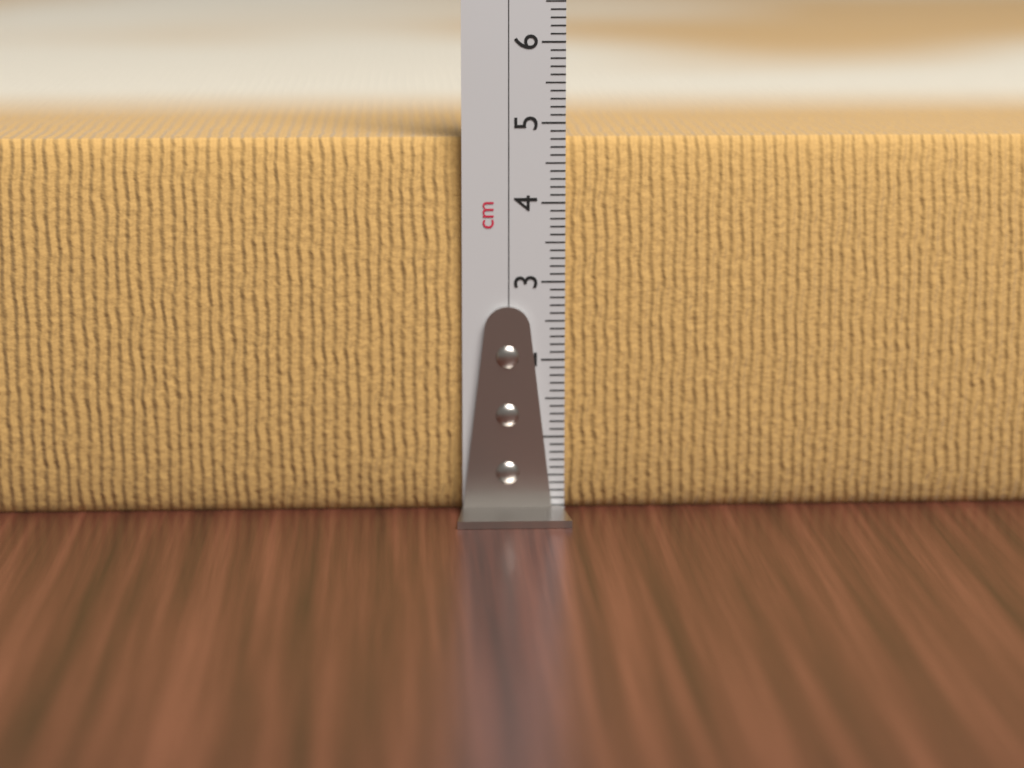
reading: 4.8 cm
